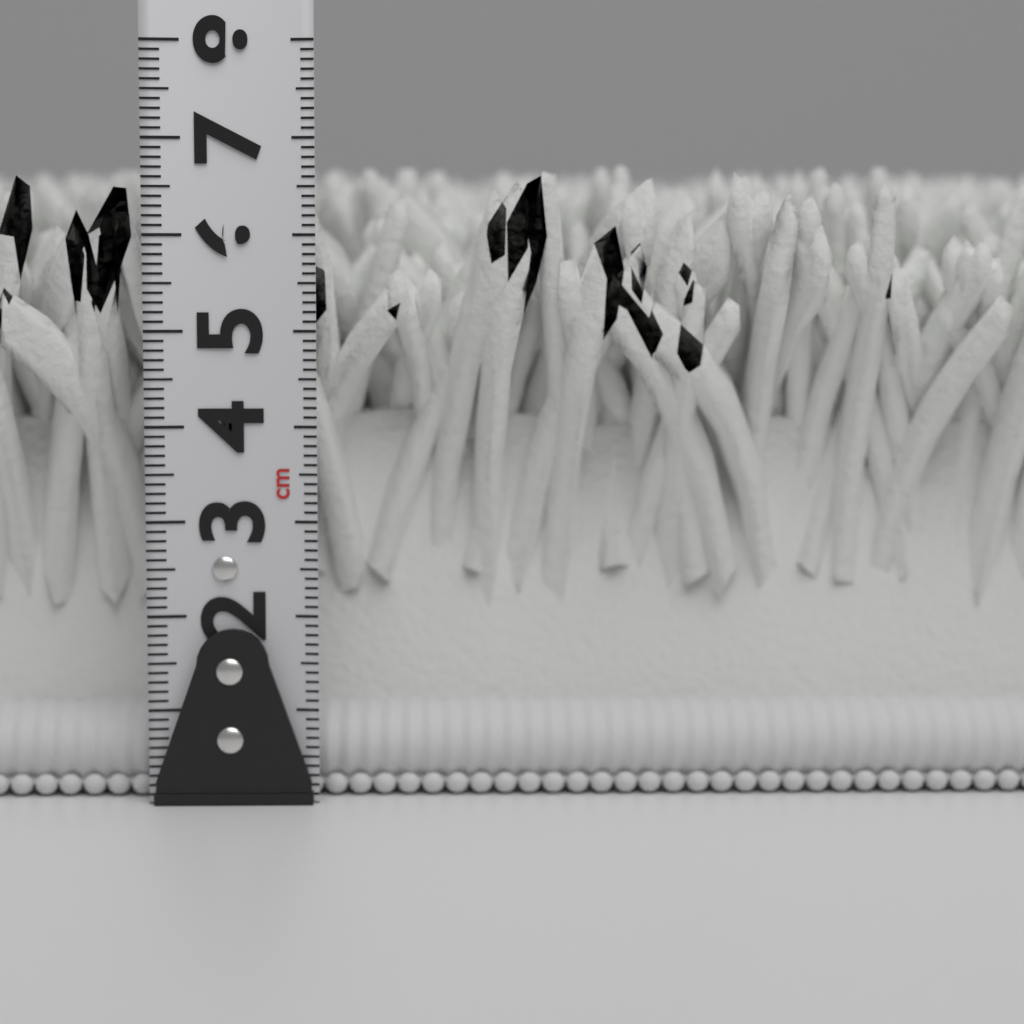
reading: 6.8 cm
